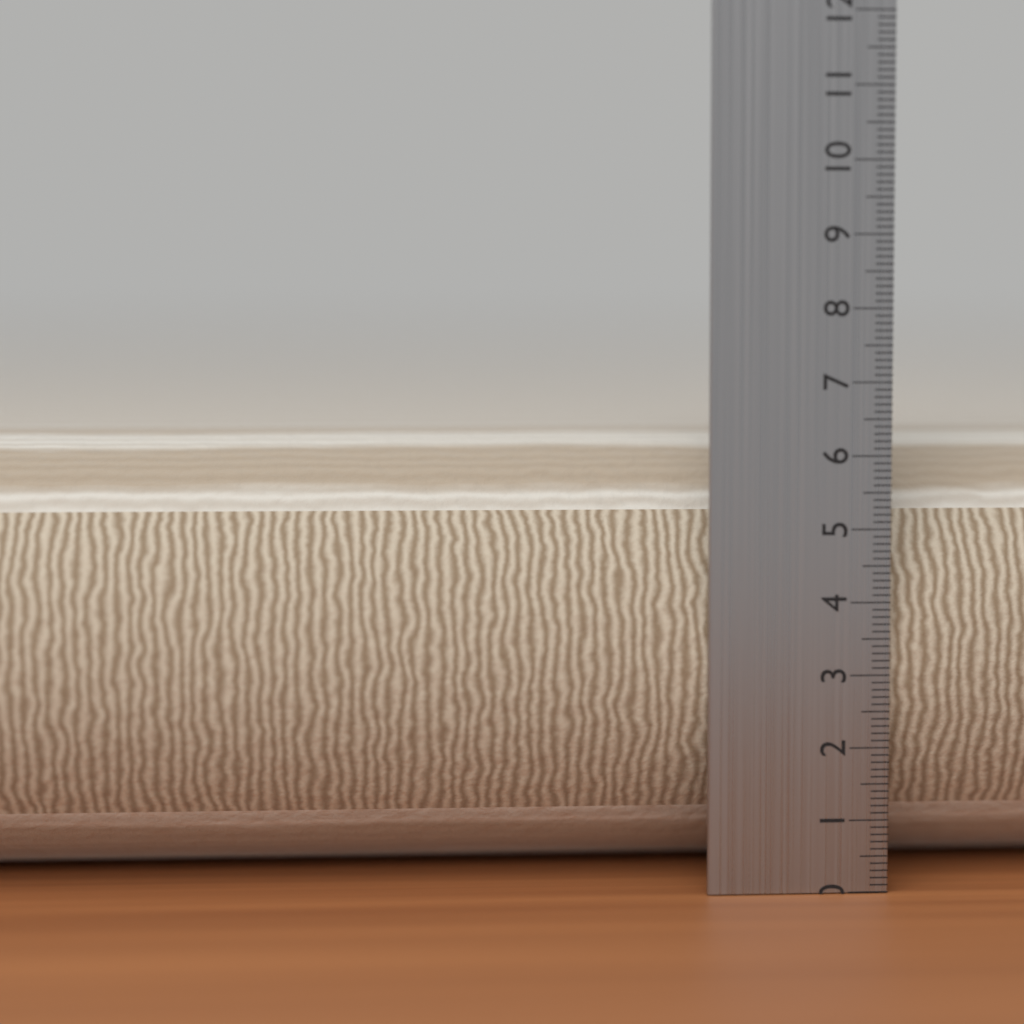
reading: 6.3 cm
